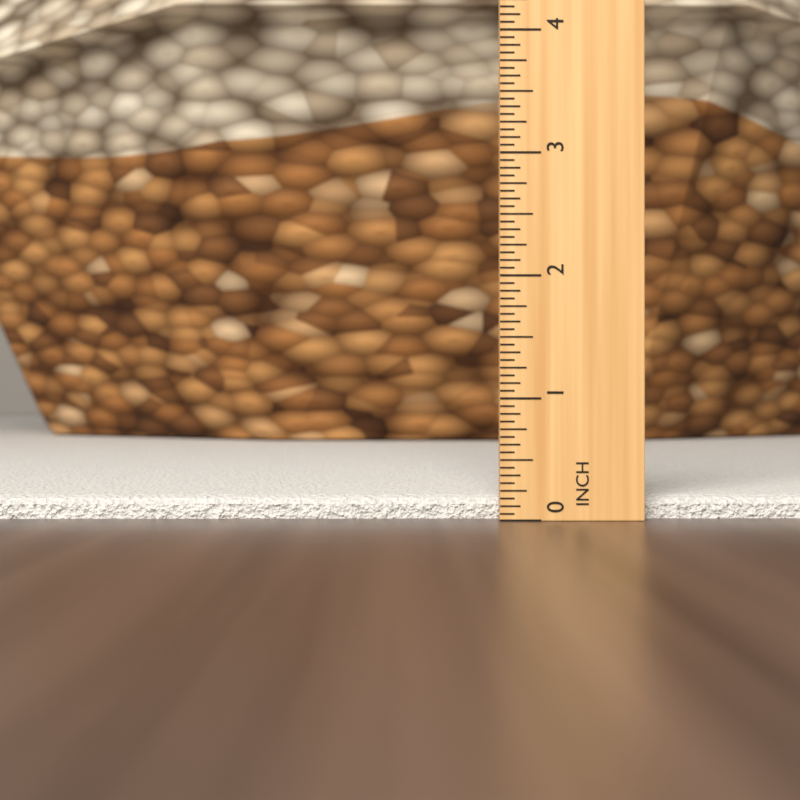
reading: 0.1875 in
